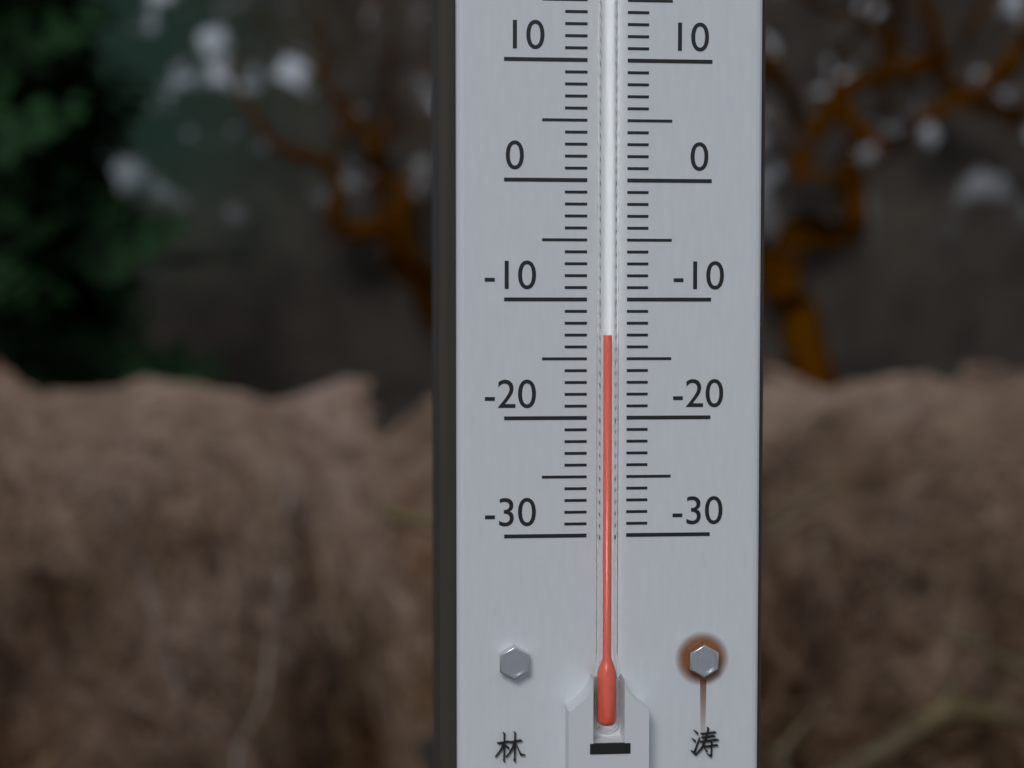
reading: -13 °C
